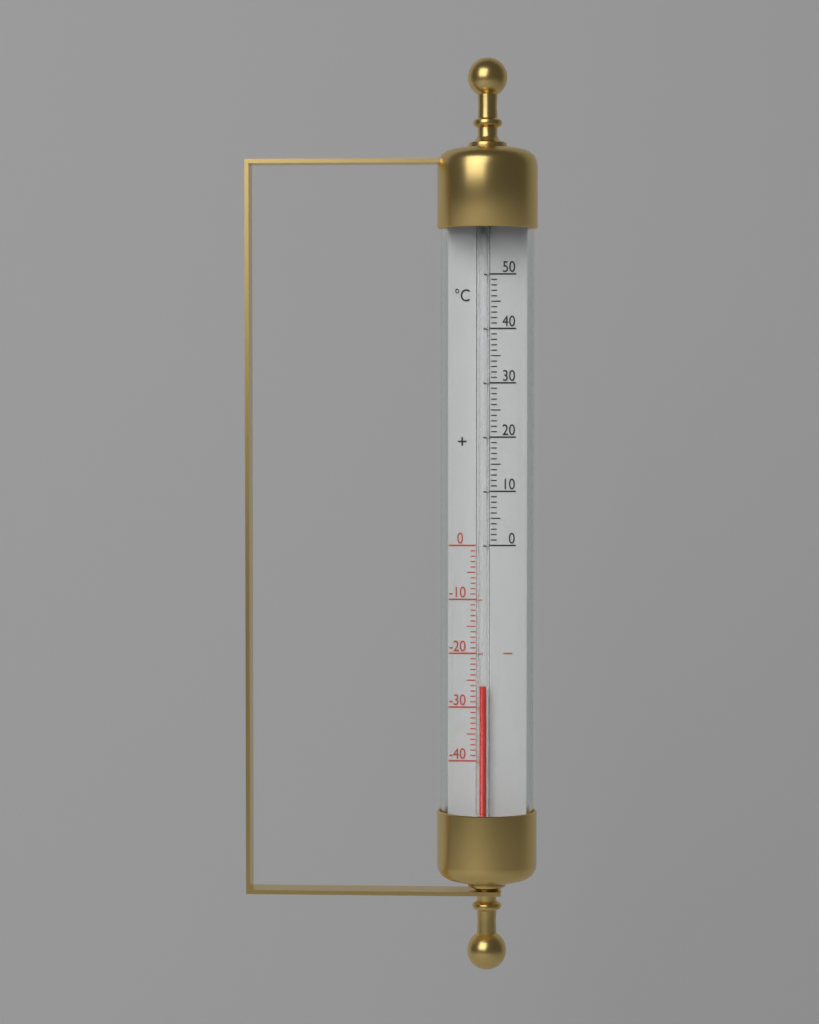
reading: -26 °C
